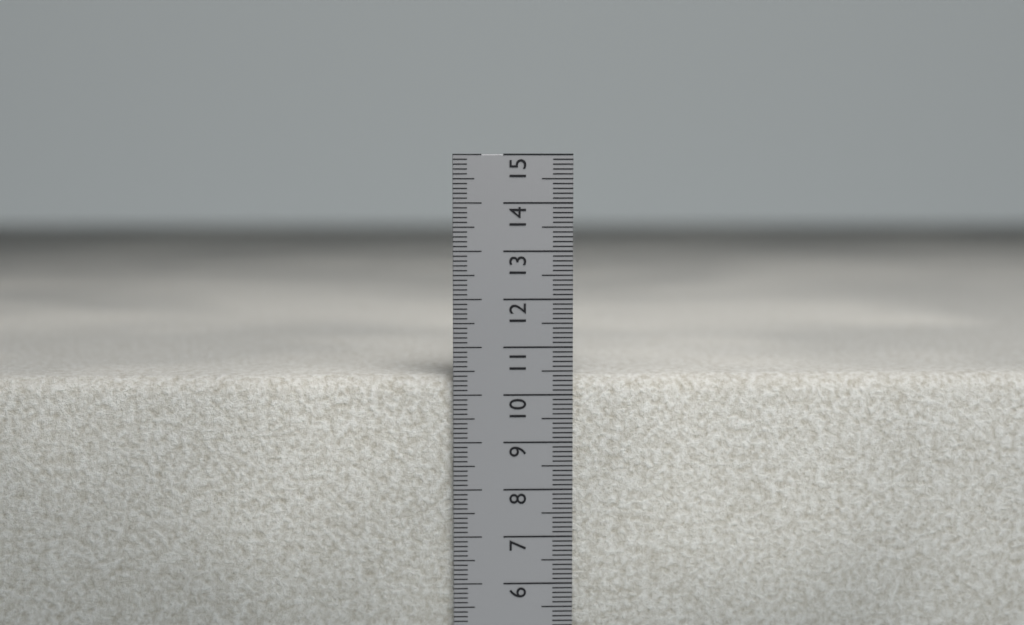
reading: 10.4 cm
